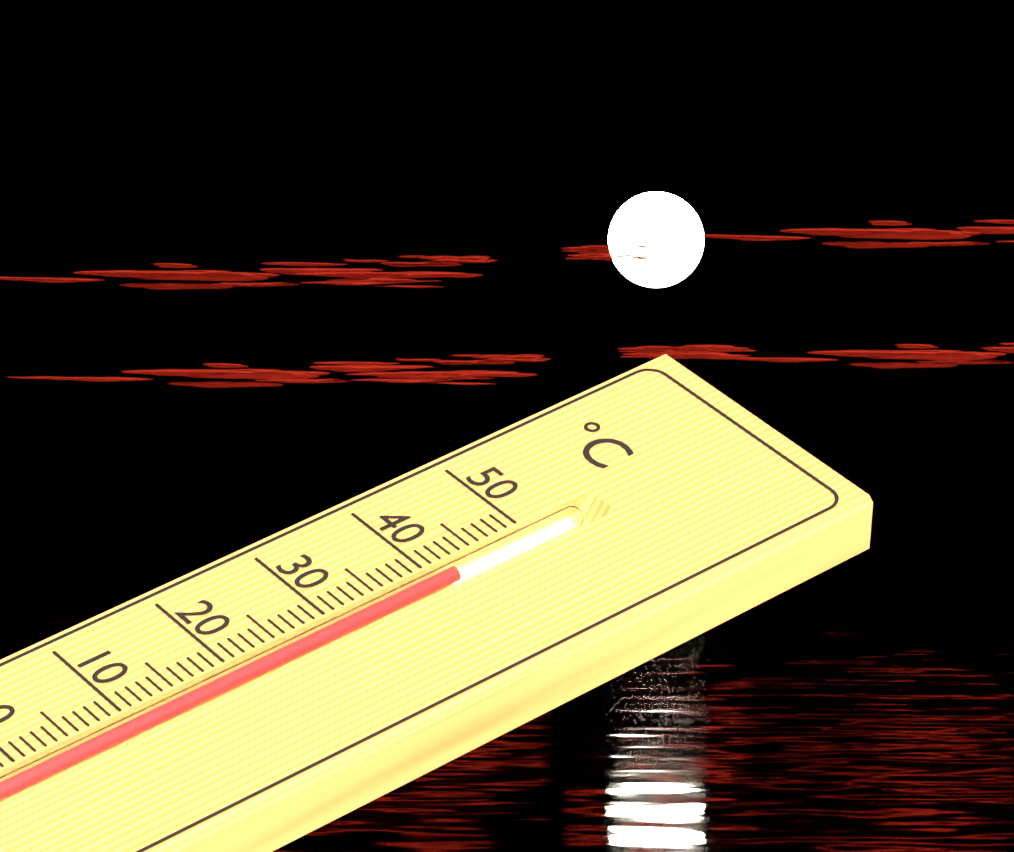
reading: 42 °C
